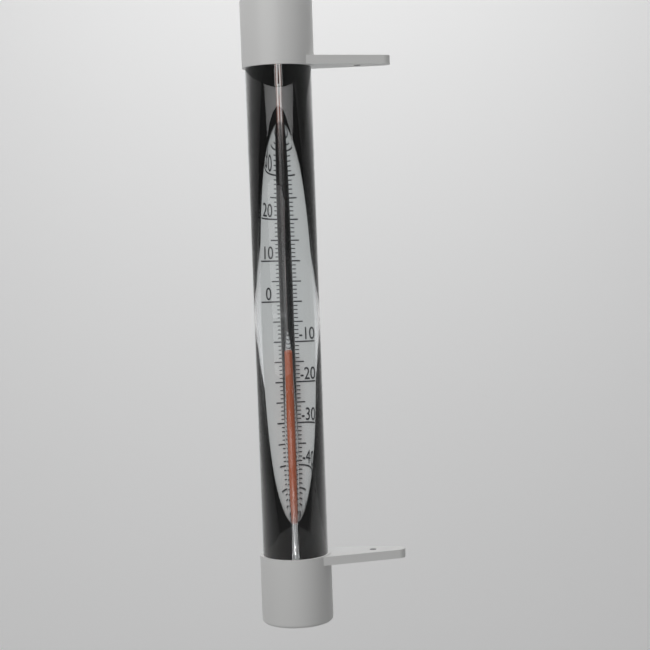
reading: -13 °C
